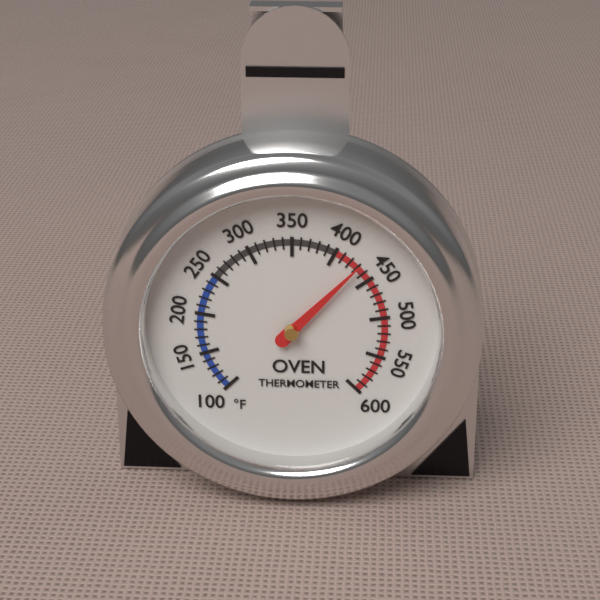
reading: 430 °F
